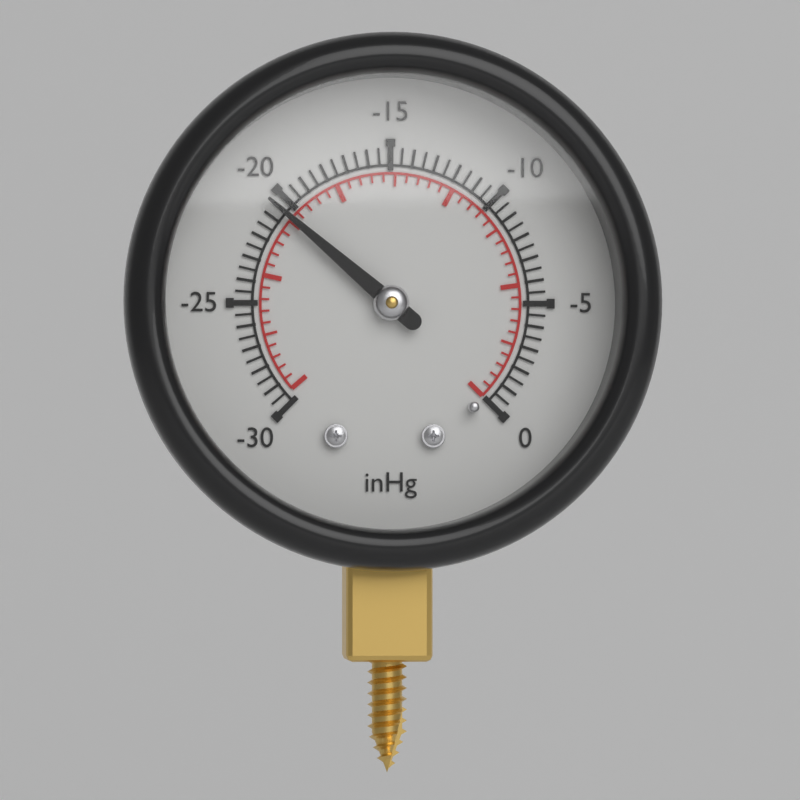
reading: -20.5 inHg
